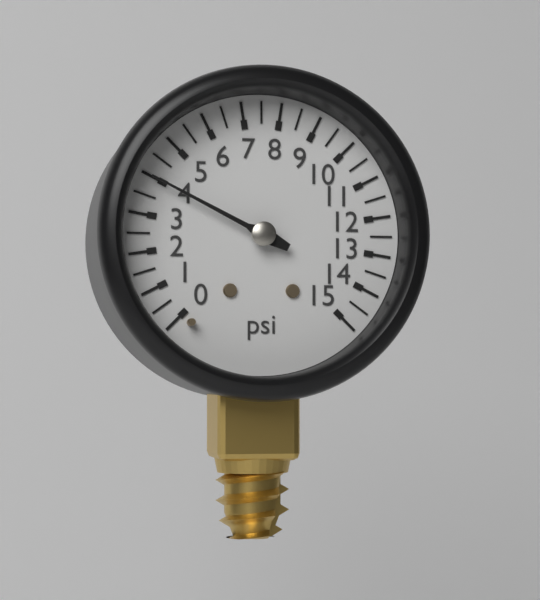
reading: 4.0 psi
